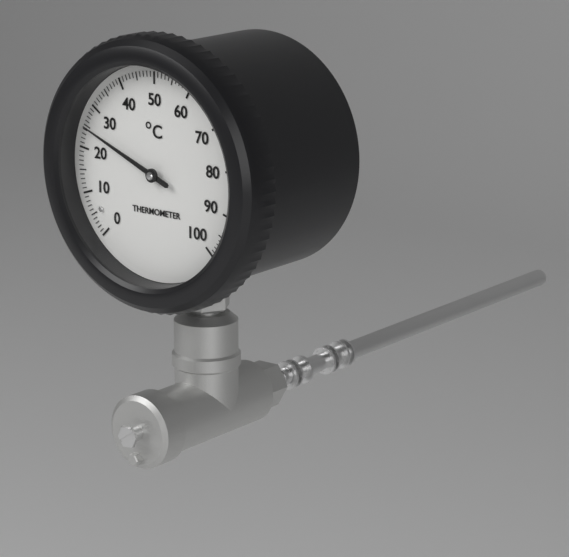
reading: 25 °C
